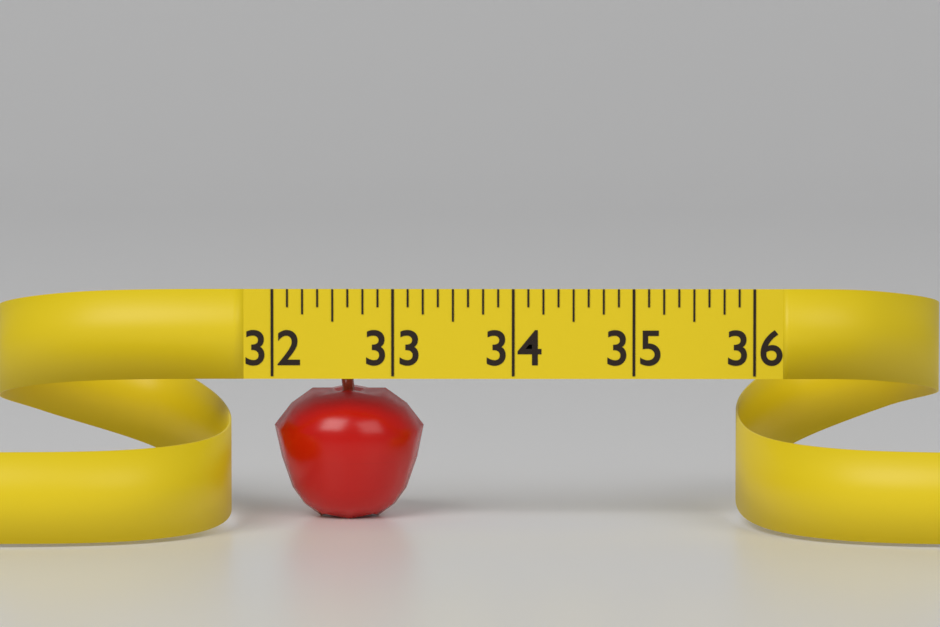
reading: 33.250 (no unit)
